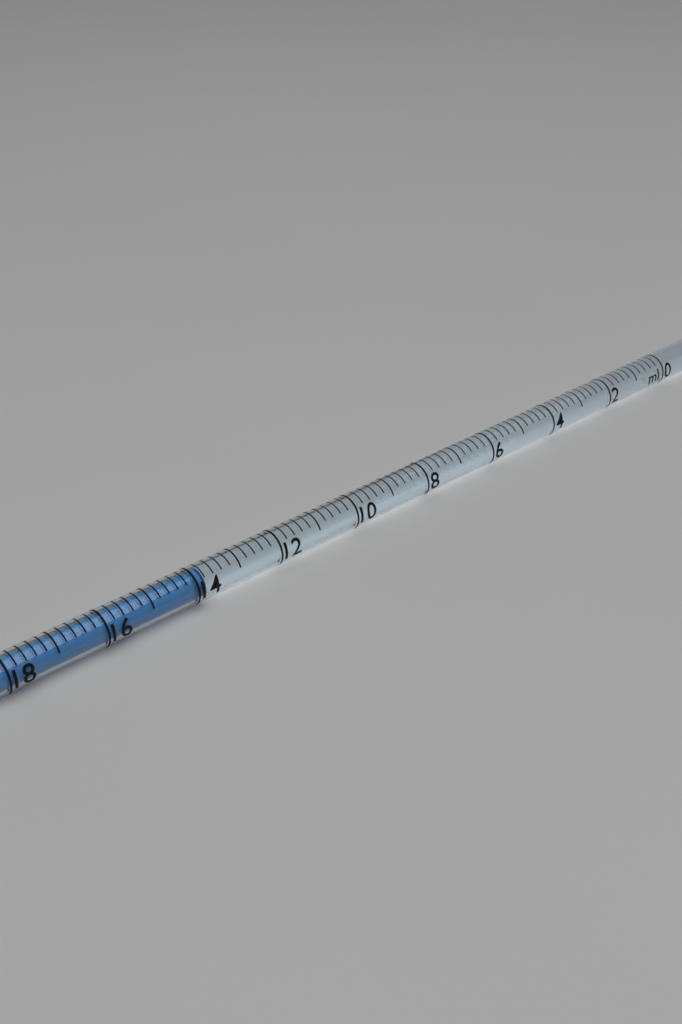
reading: 13.8 ml
